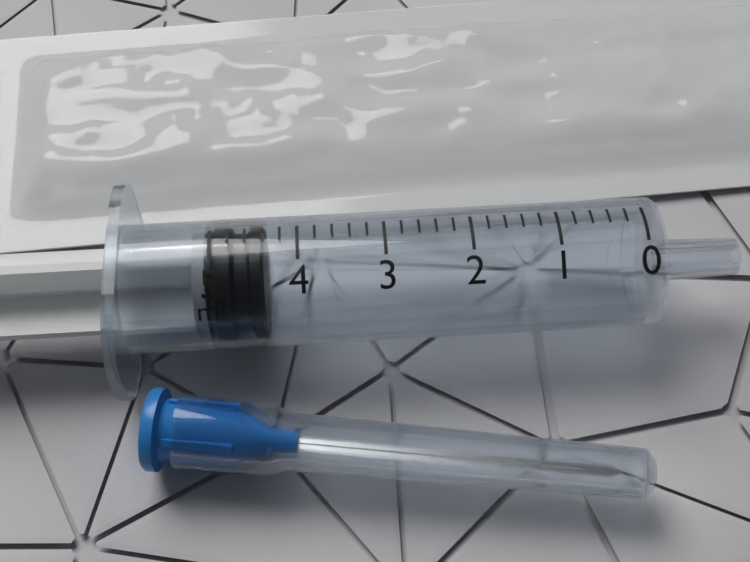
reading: 4.4 ml
